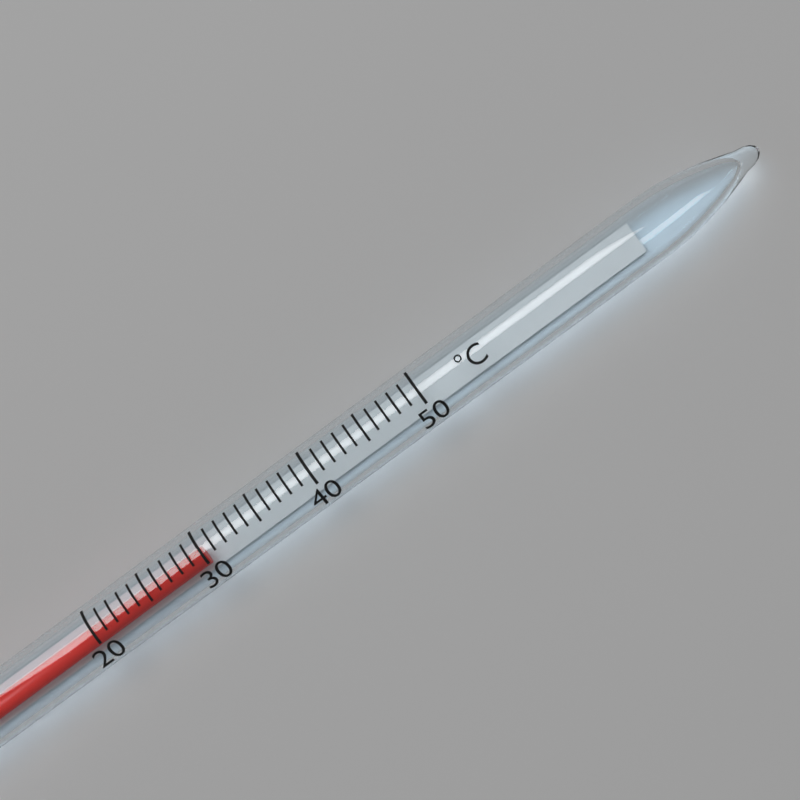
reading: 30 °C
